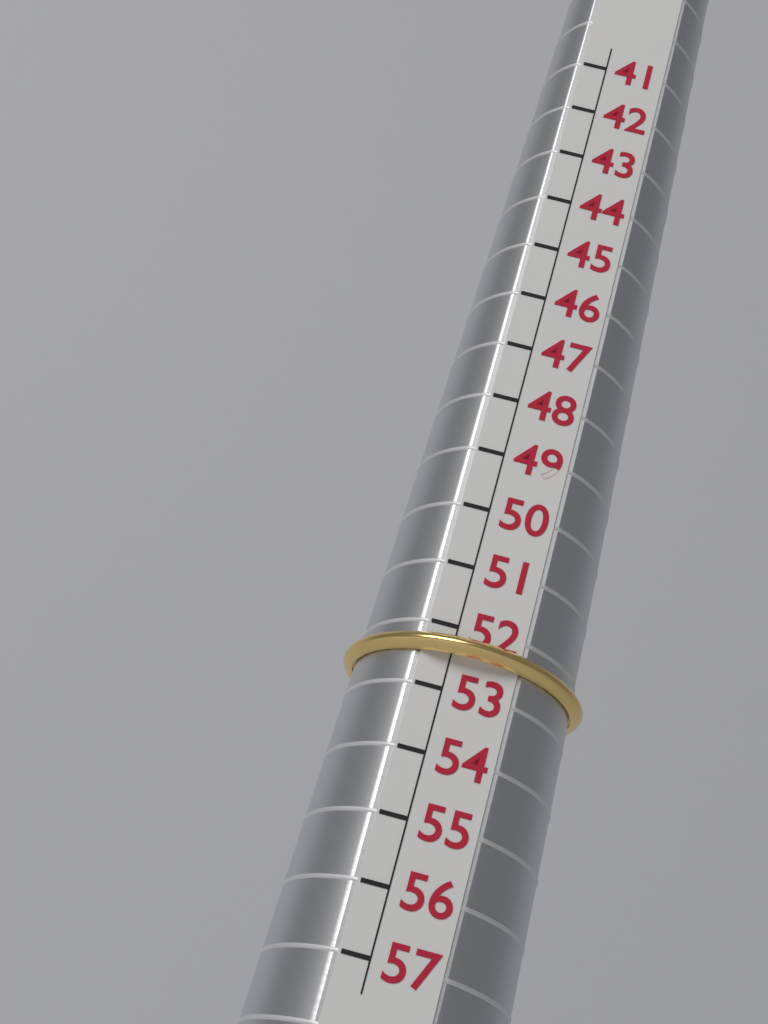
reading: 52.5 (no unit)
